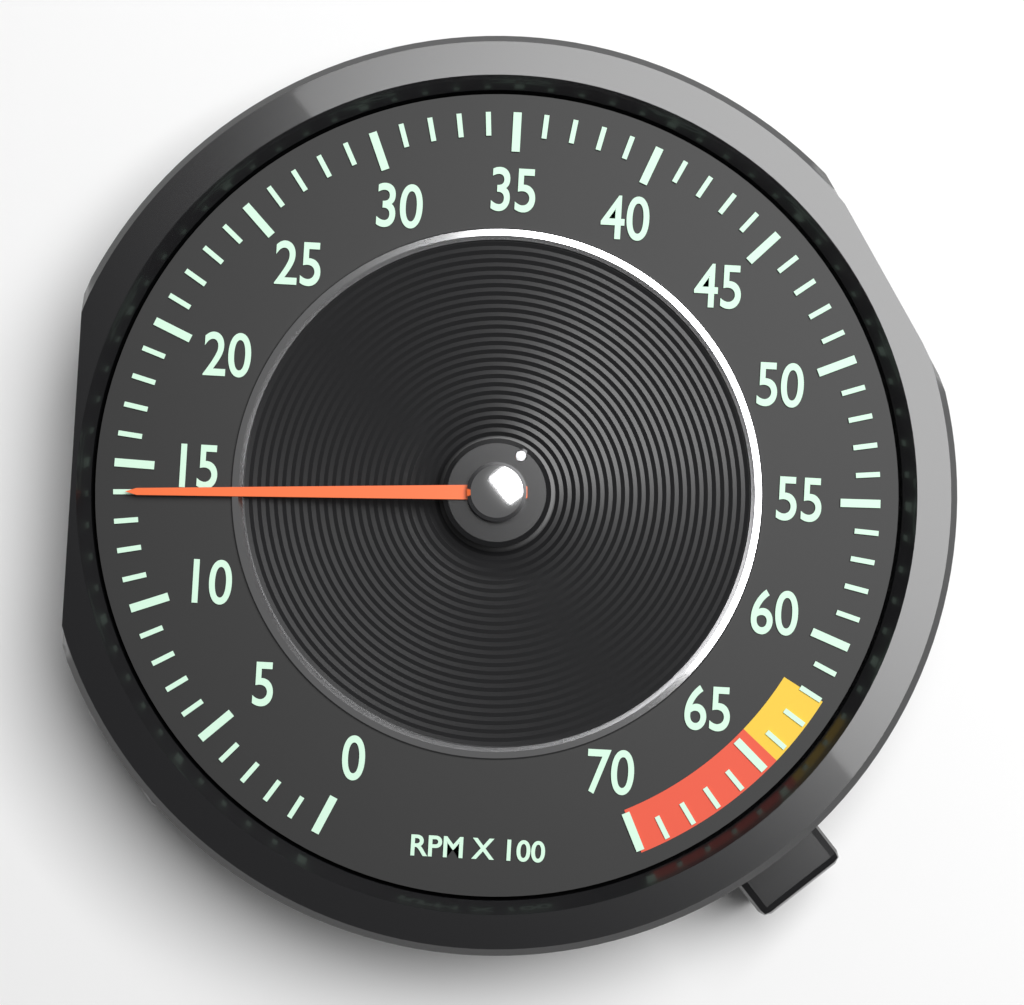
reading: 14 RPM x 100
